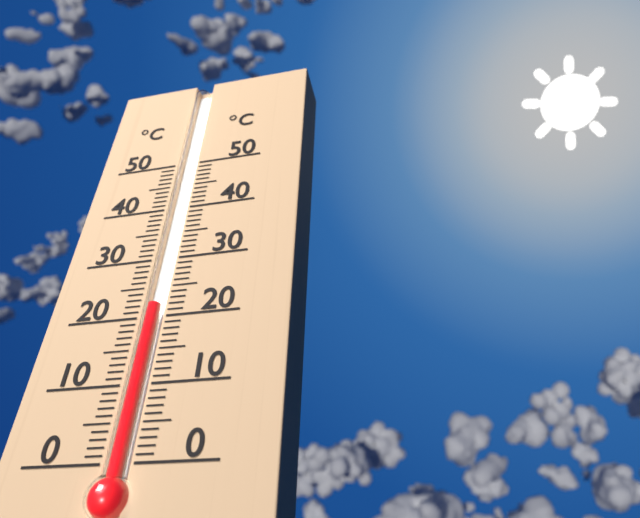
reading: 22 °C
